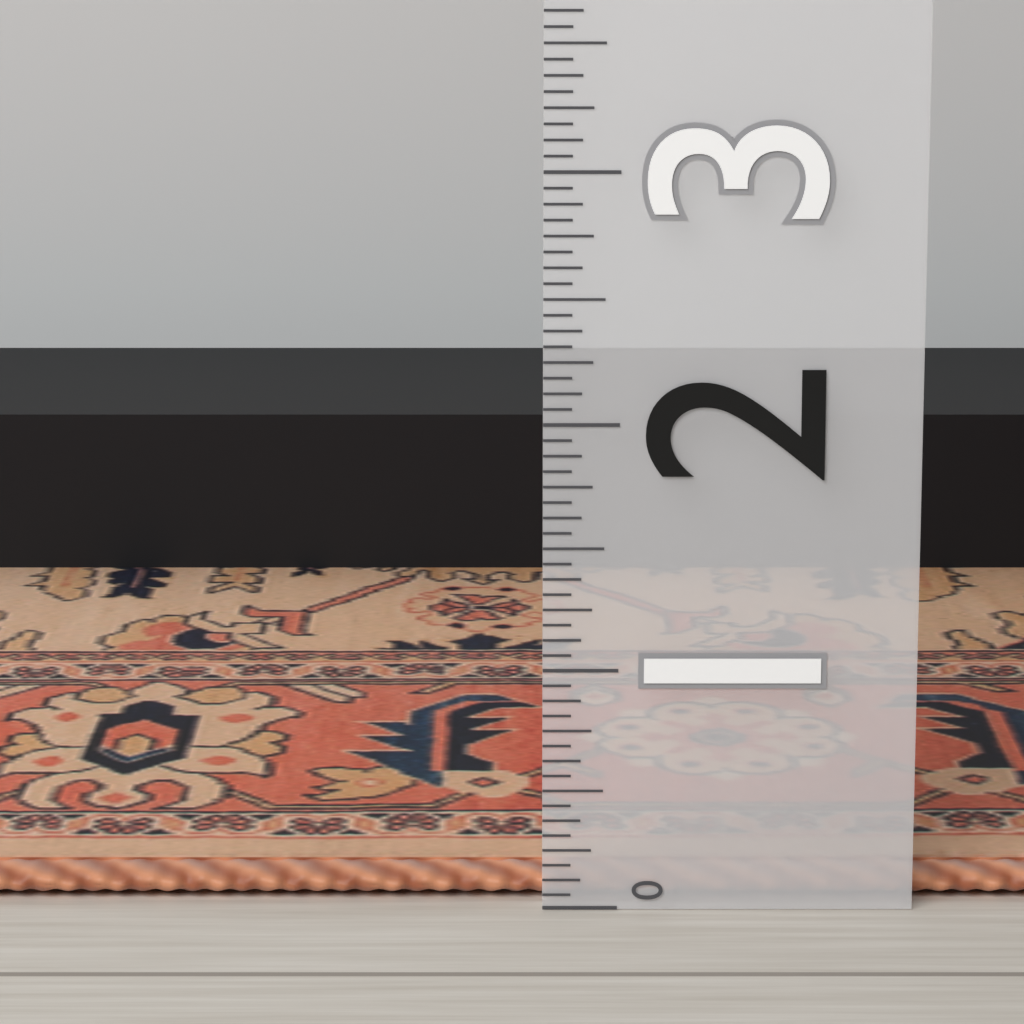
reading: 0.1250 (no unit)
